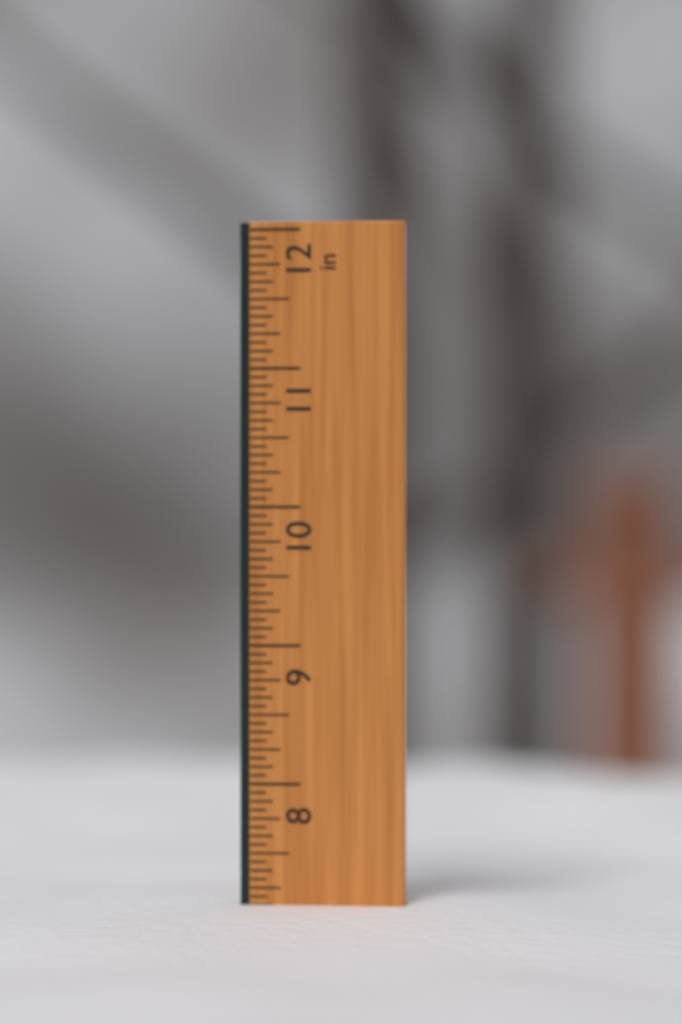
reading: 7.1250 in
